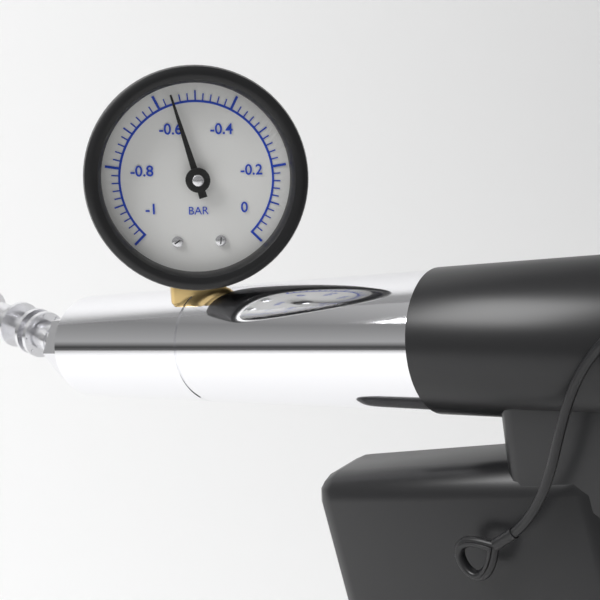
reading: -0.56 bar
